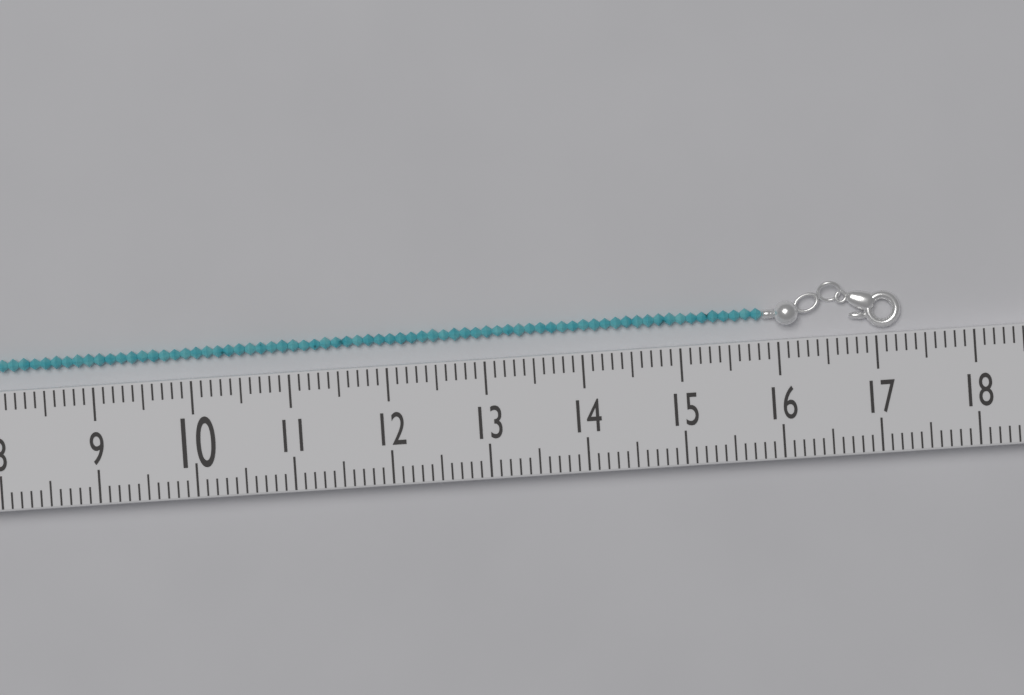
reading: 17.3 (no unit)
